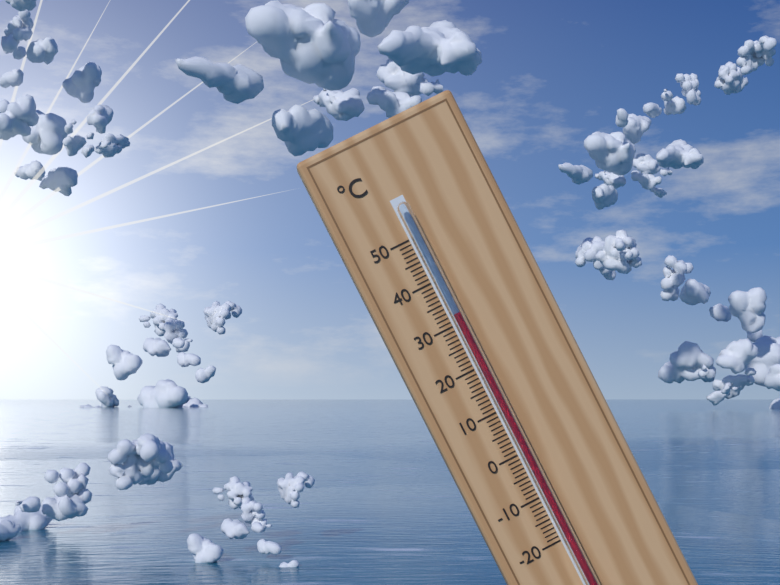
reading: 32 °C
